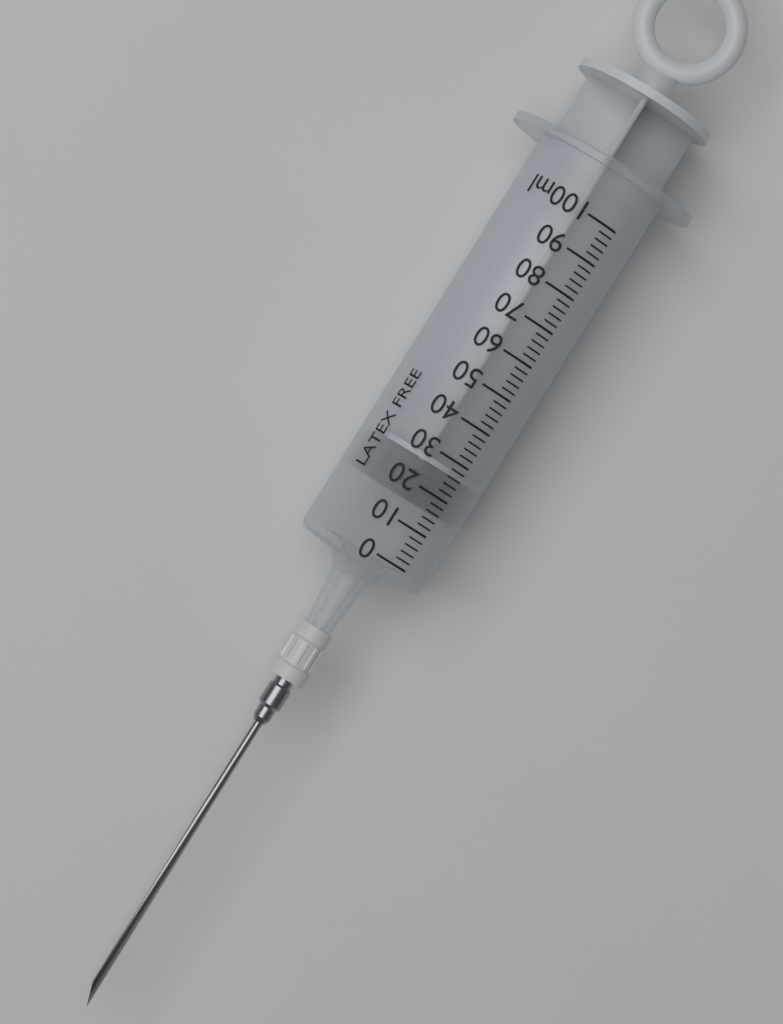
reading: 16 ml
